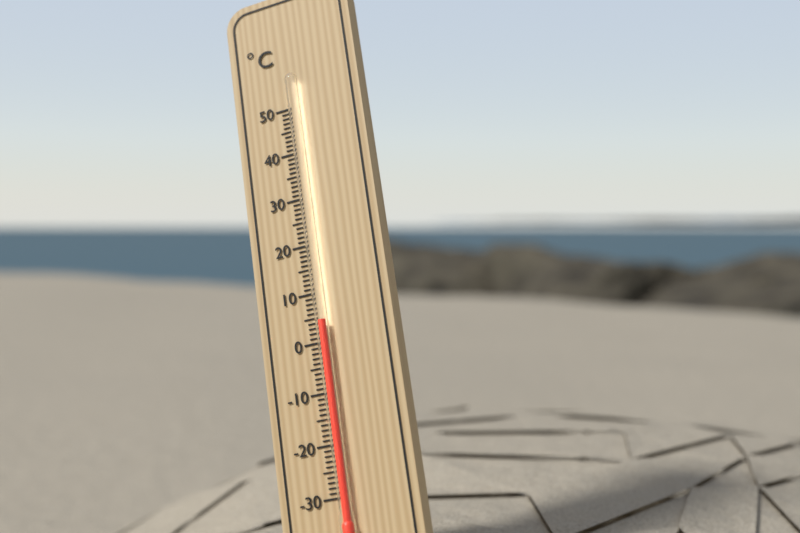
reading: 4 °C
